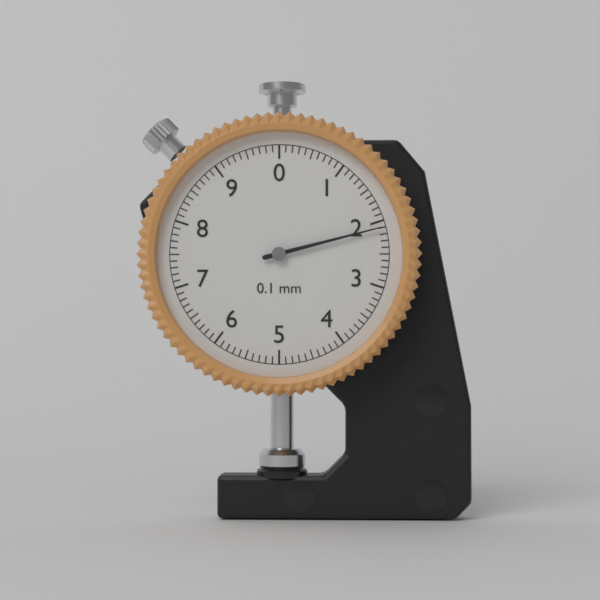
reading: 2.1 mm
